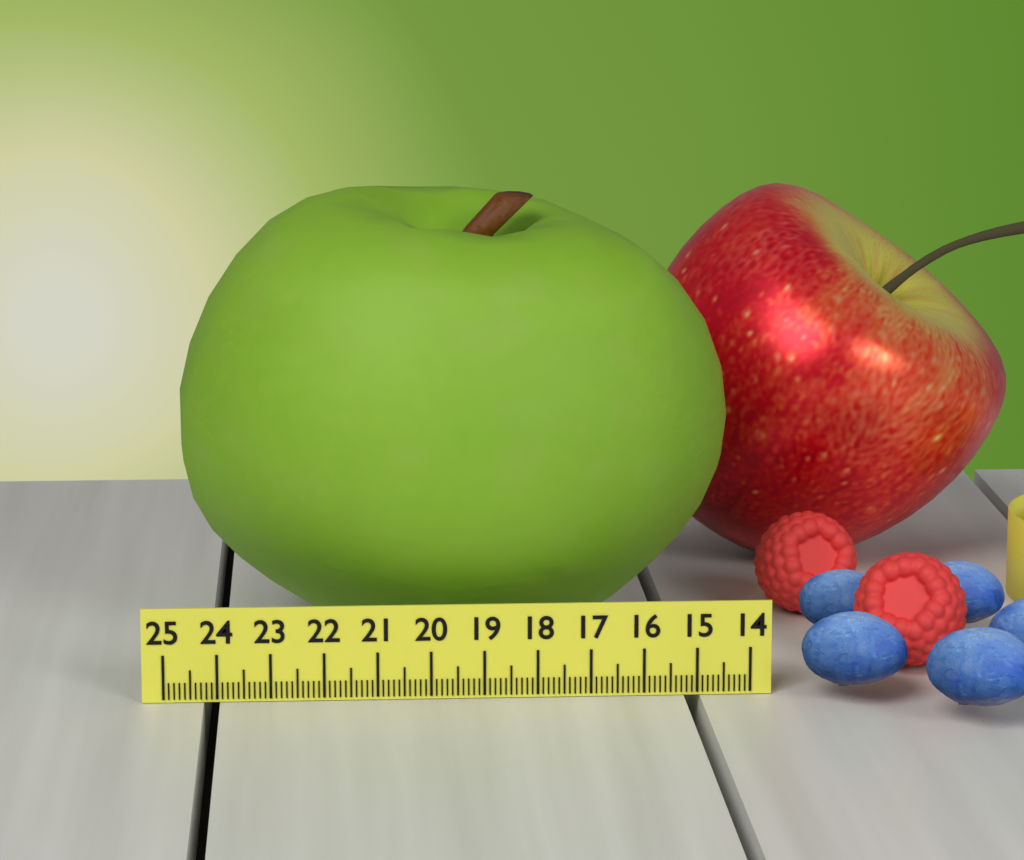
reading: 24.8 (no unit)
